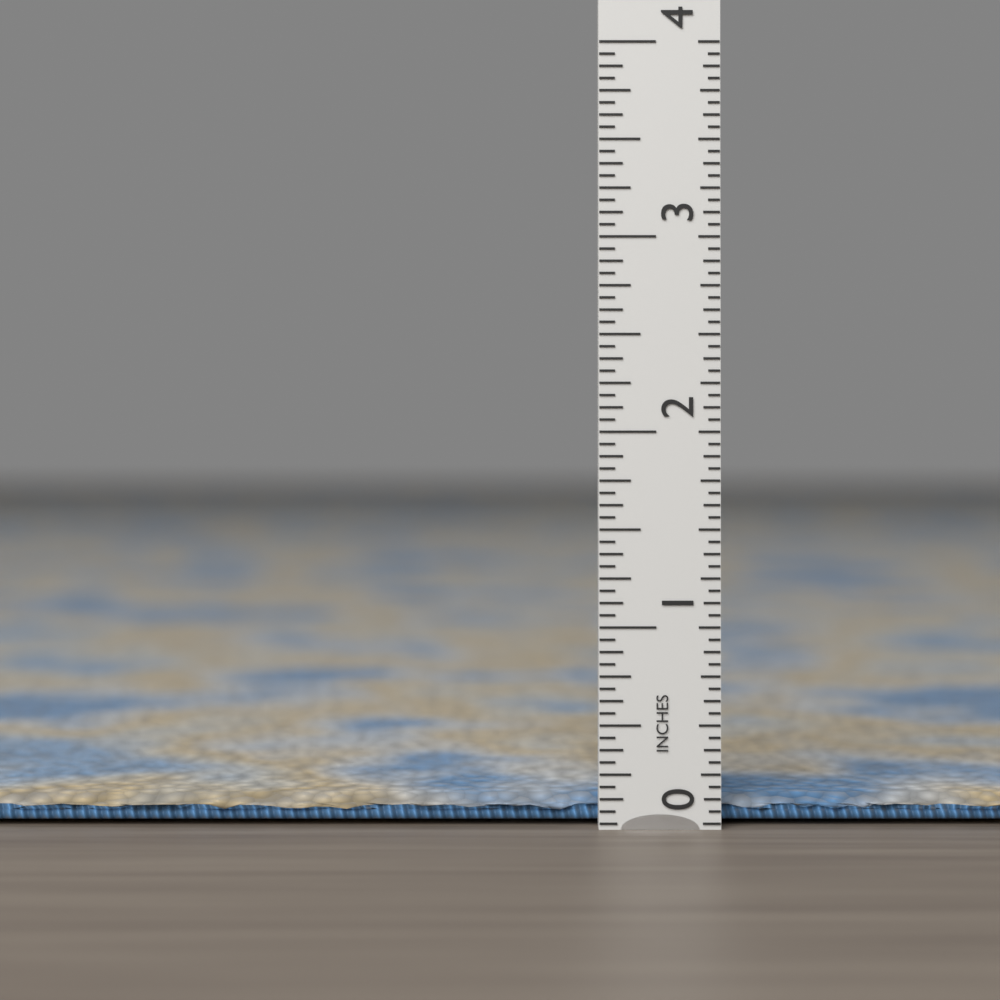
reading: 0.0625 in
